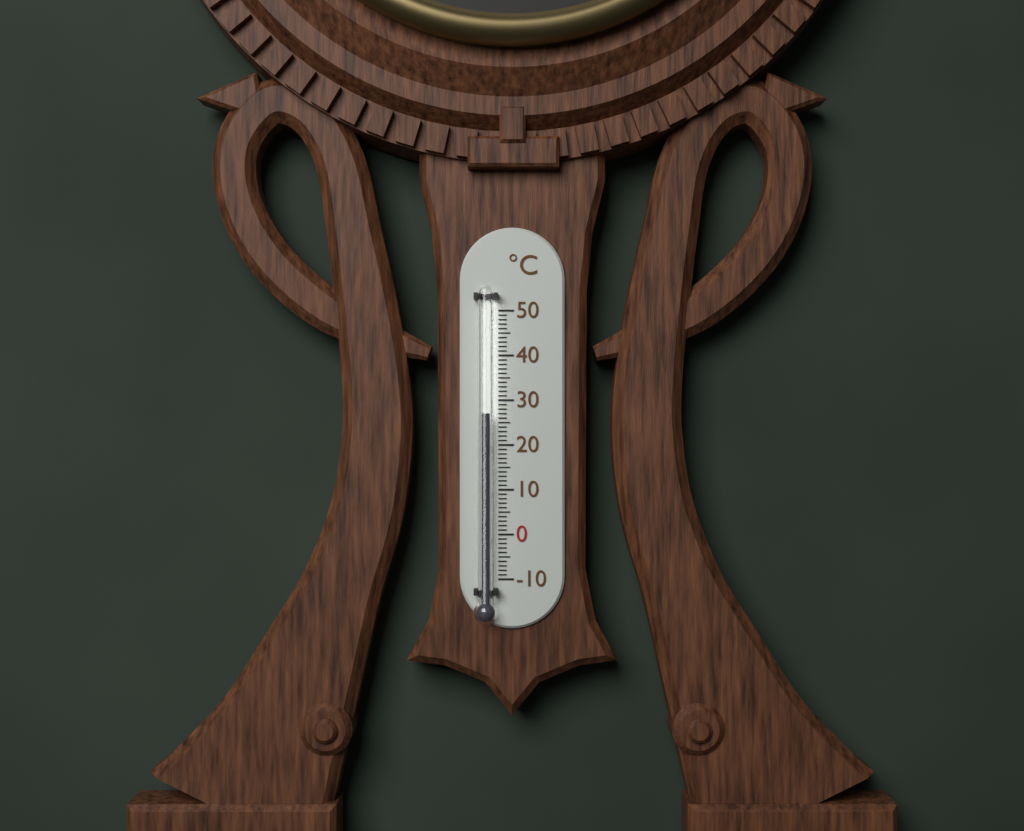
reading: 27 °C
